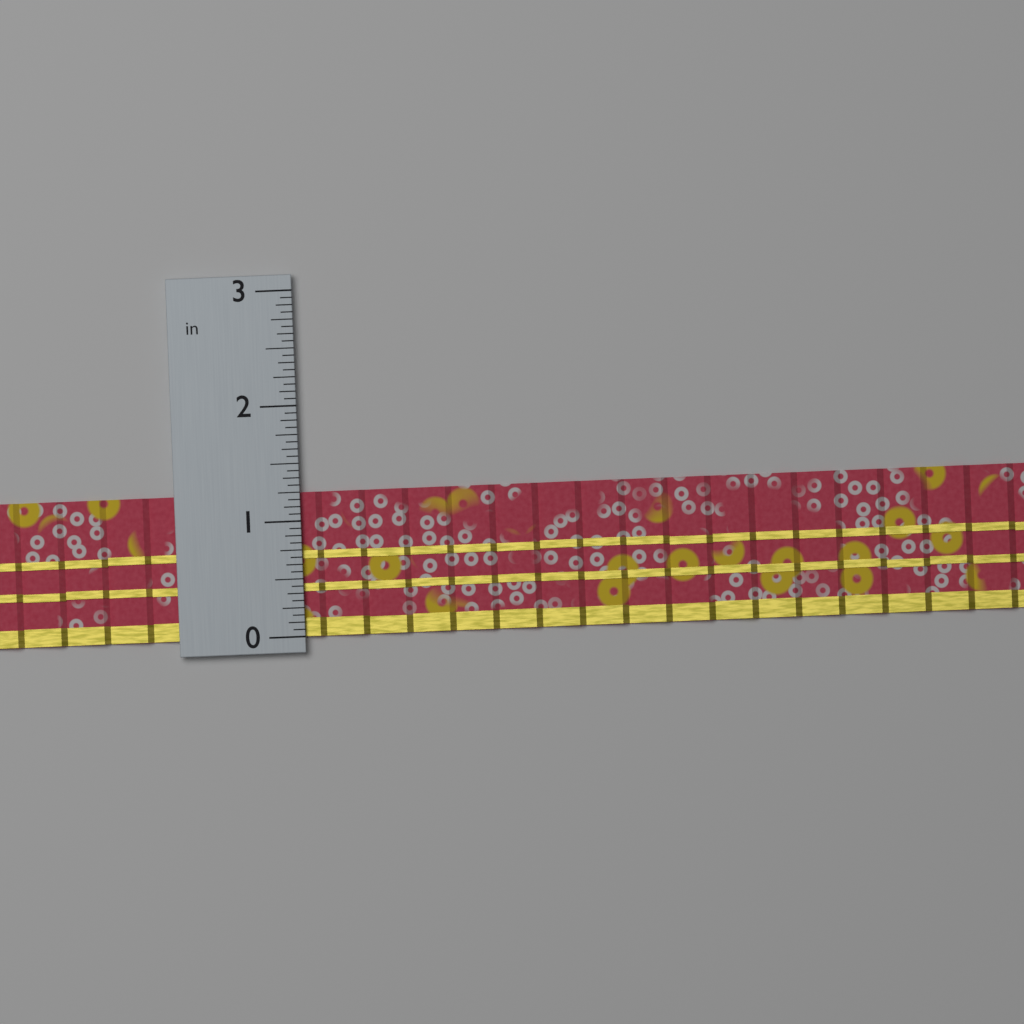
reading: 1.2500 in
